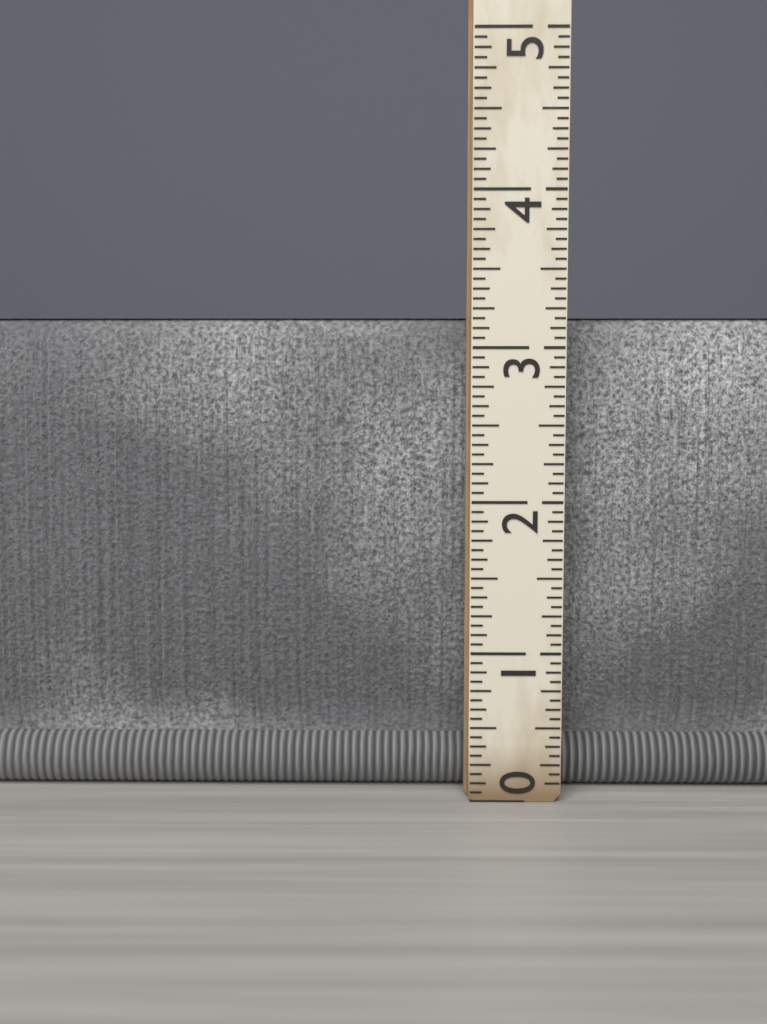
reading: 3.1875 (no unit)
